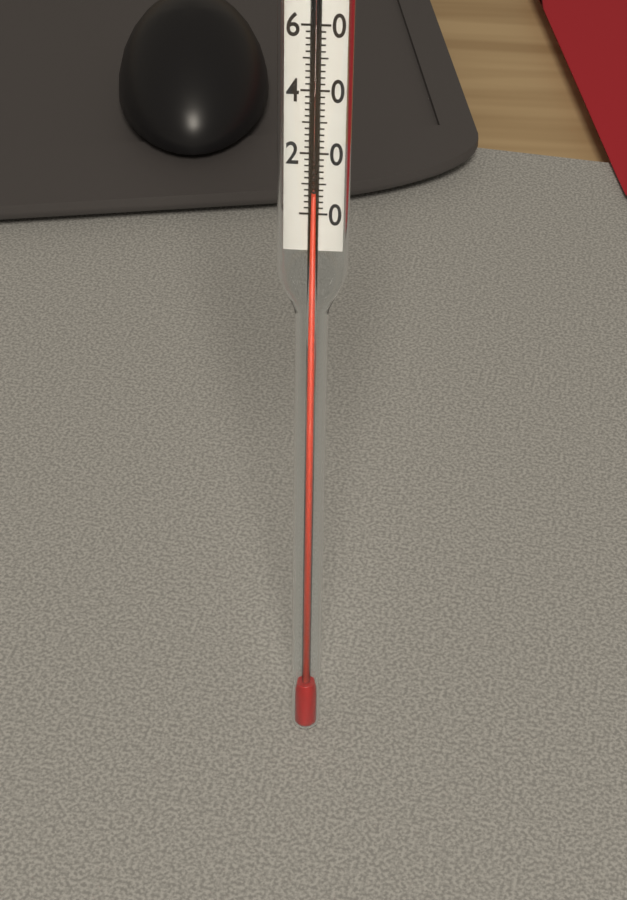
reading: 6 (no unit)
